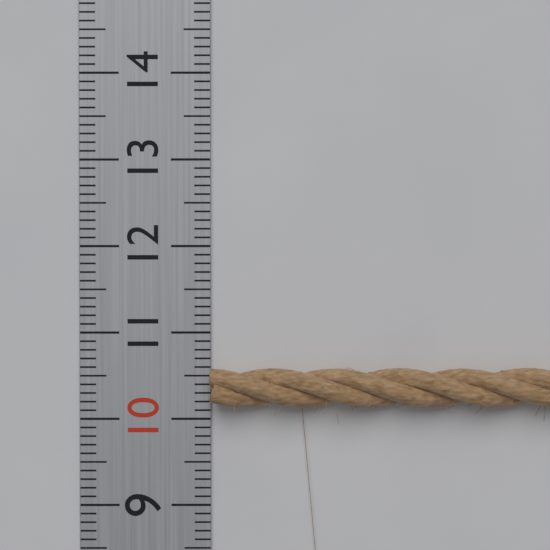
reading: 10.6 (no unit)
